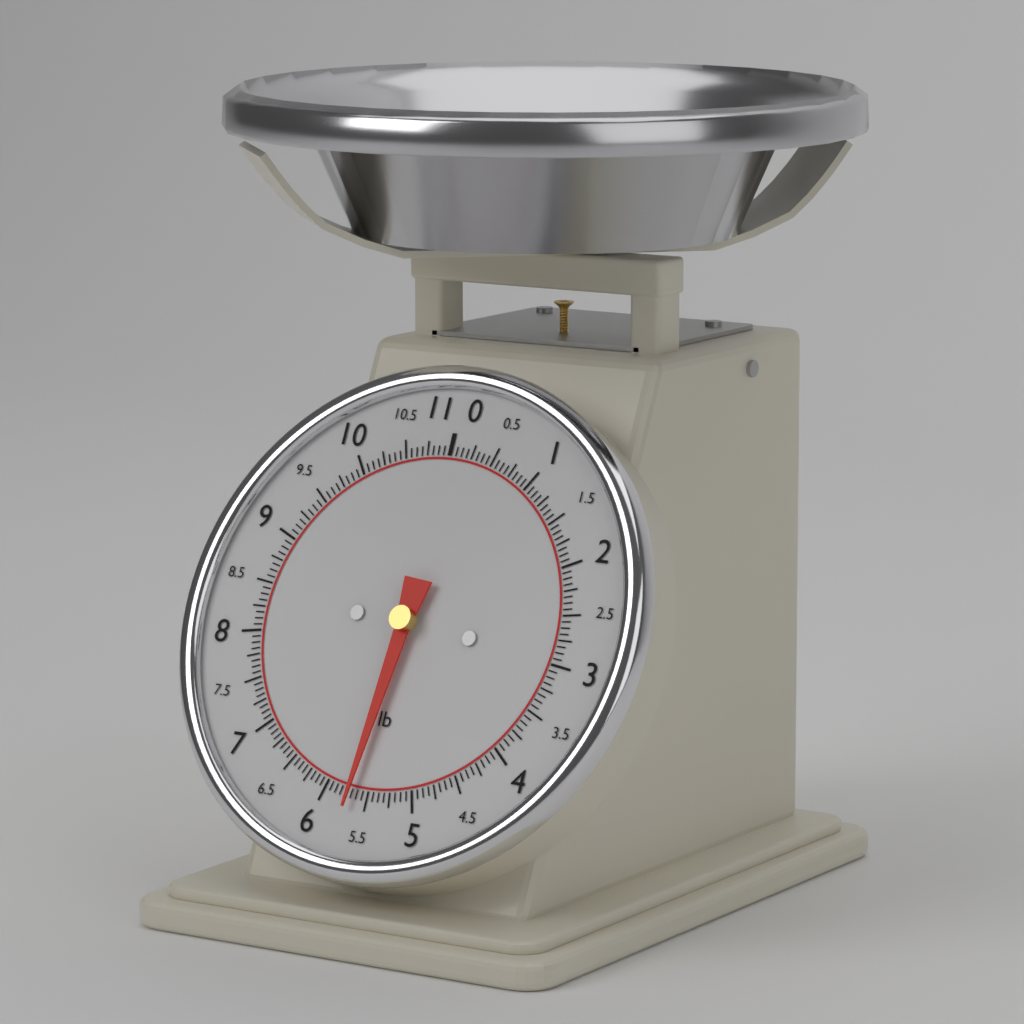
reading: 5.6875 lb
